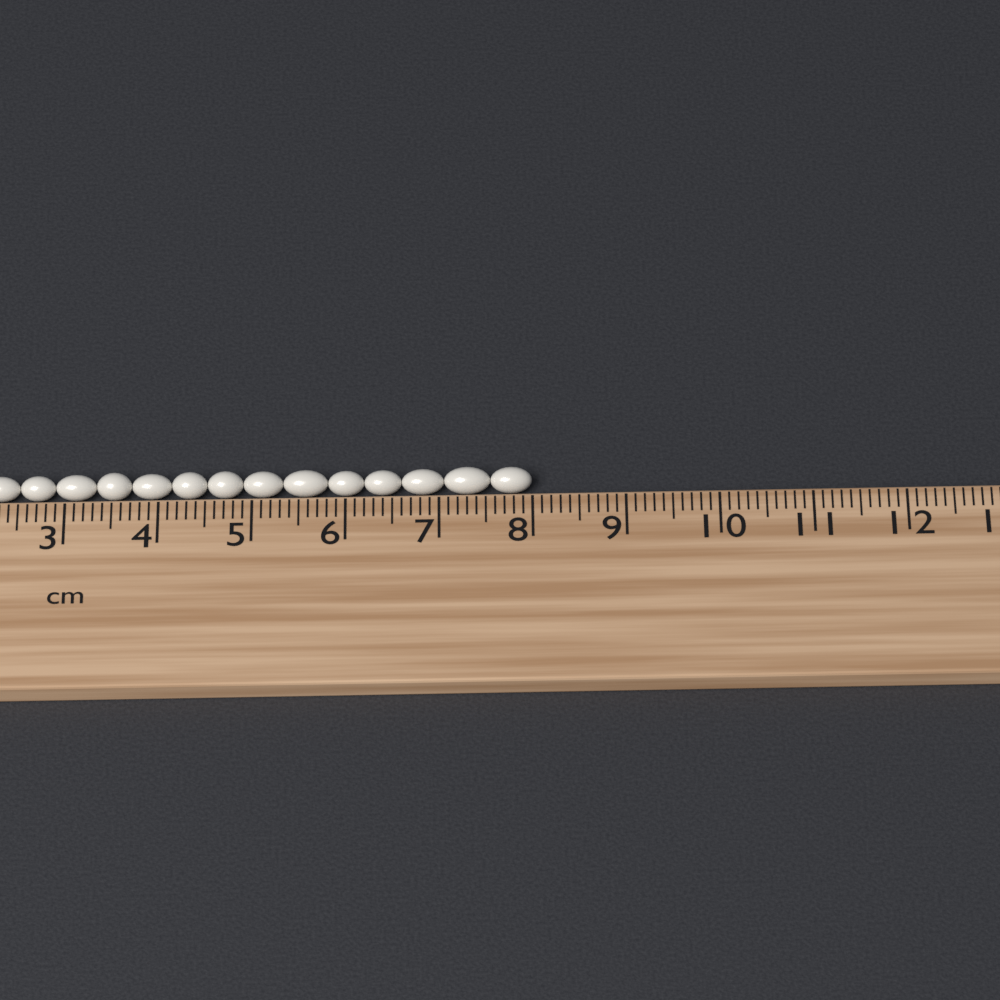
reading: 8.0 cm
